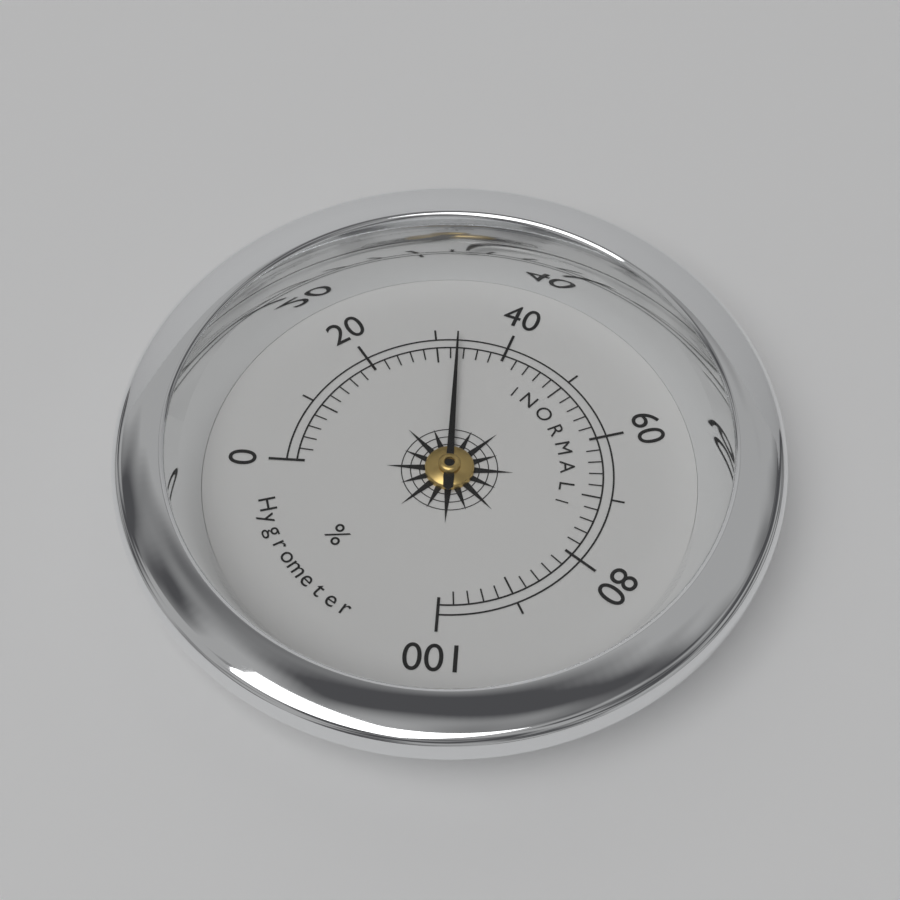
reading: 33 %
